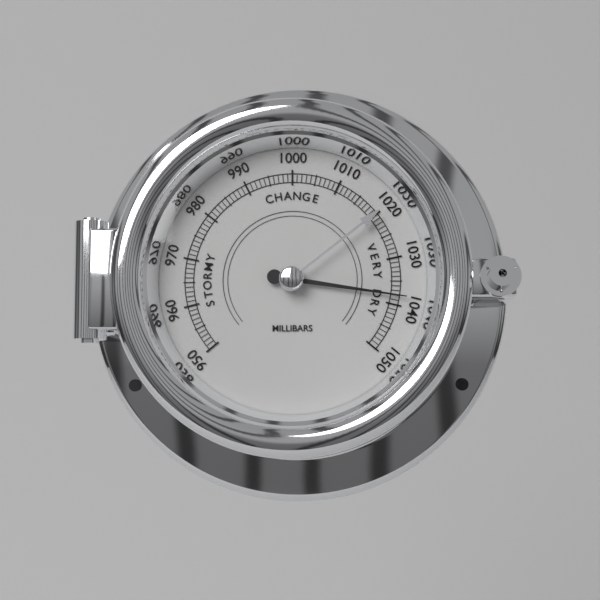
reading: 1038 mbar
